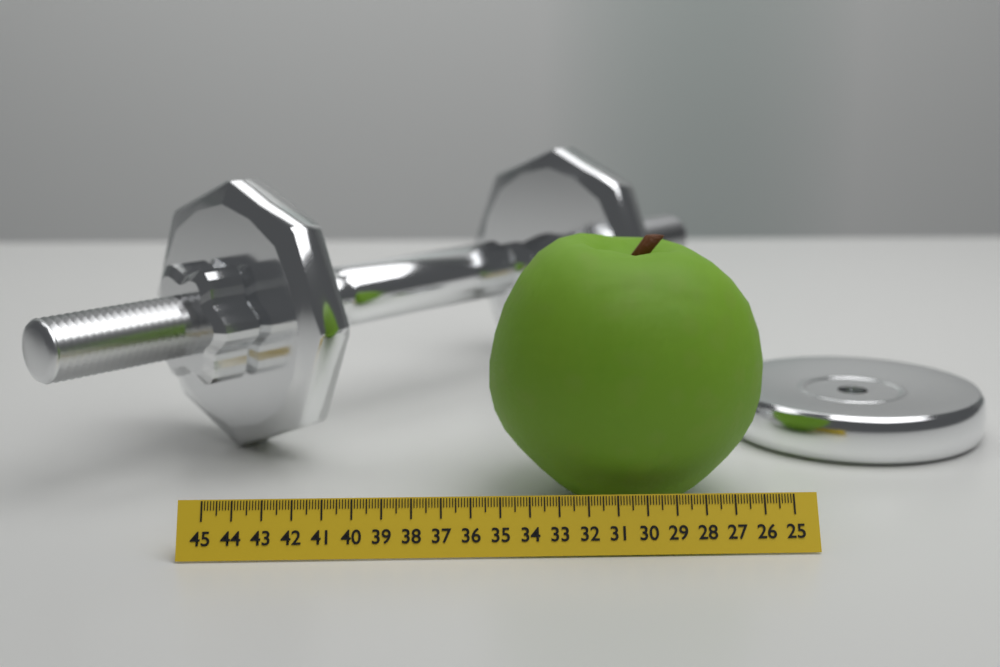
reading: 35.2 (no unit)
